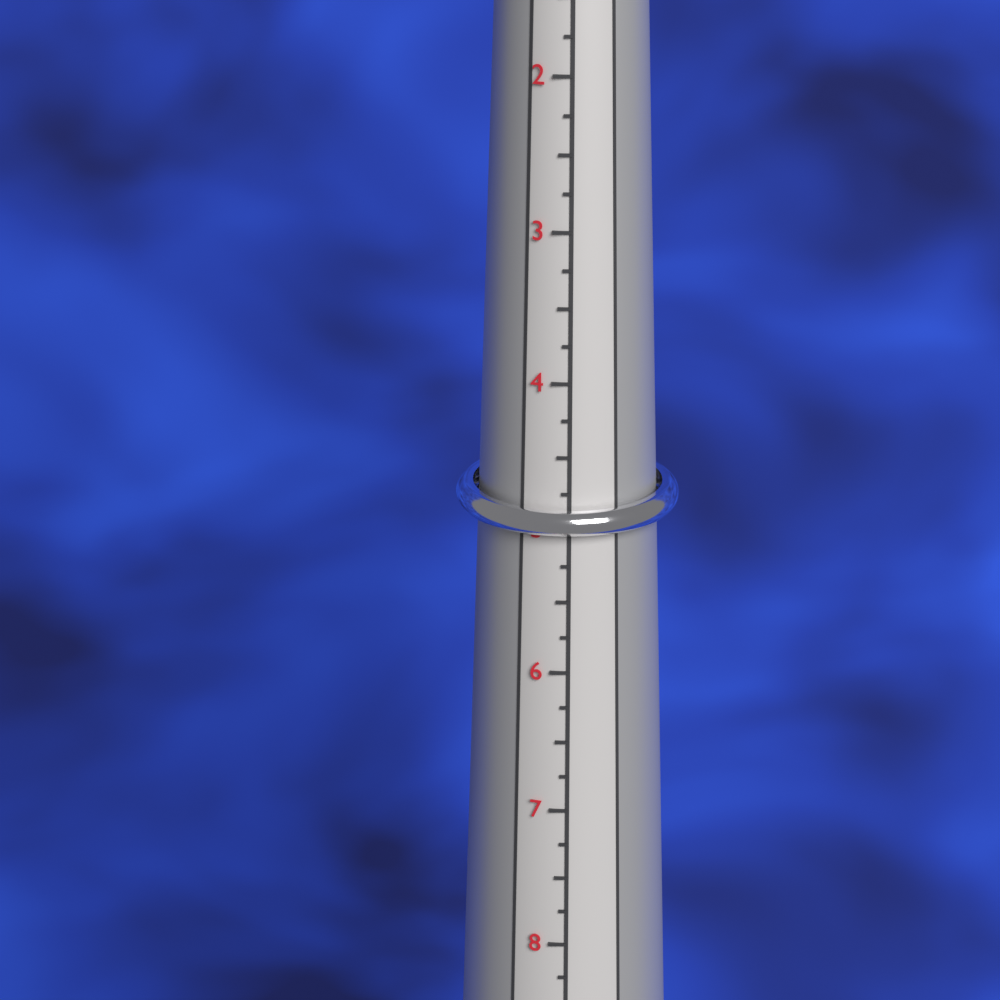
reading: 5.25 (no unit)
